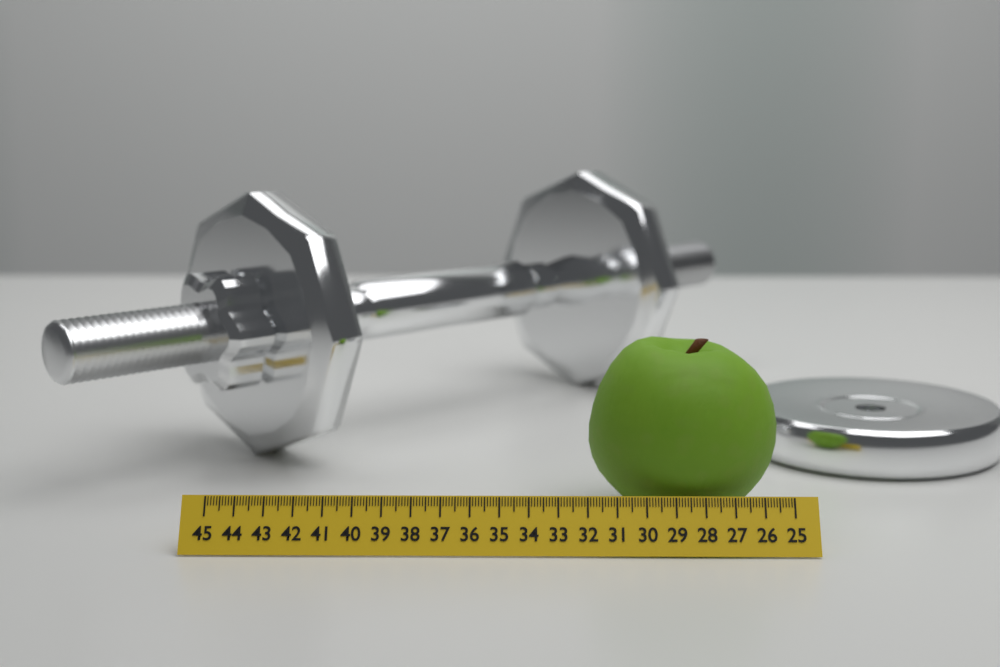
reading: 31.8 (no unit)
